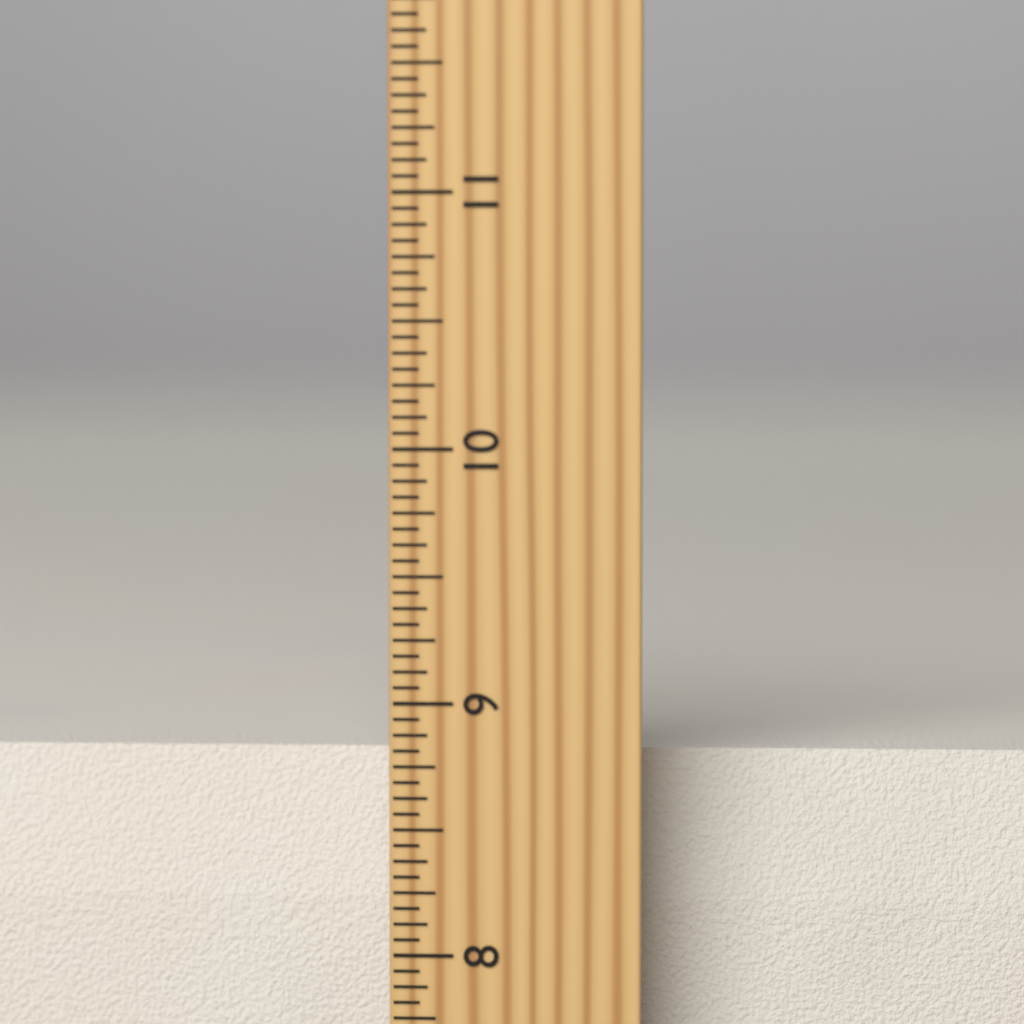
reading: 8.7500 inch
